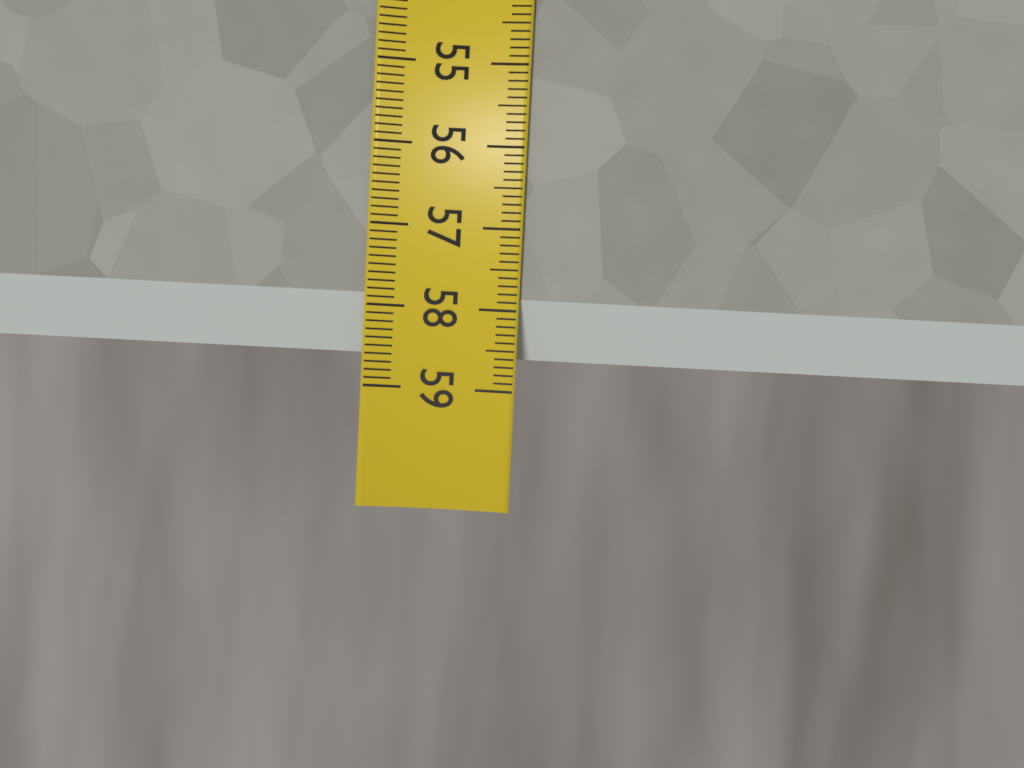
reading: 58.6 (no unit)
